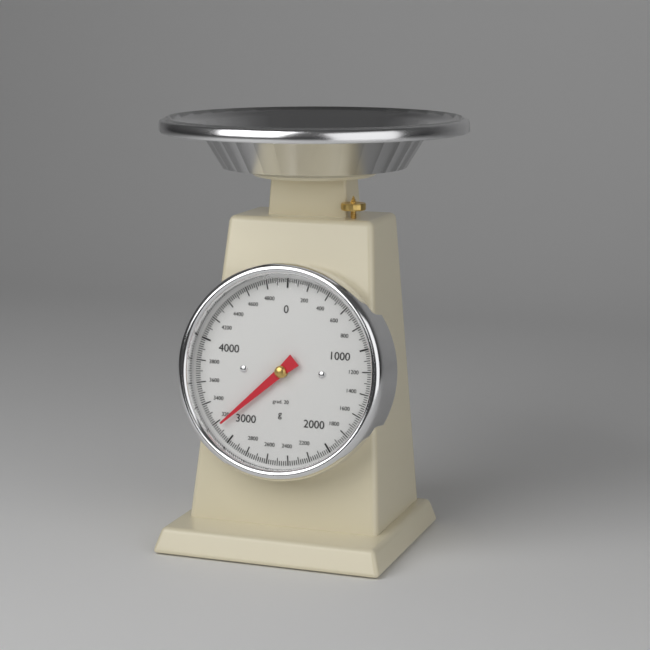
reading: 3160 g
